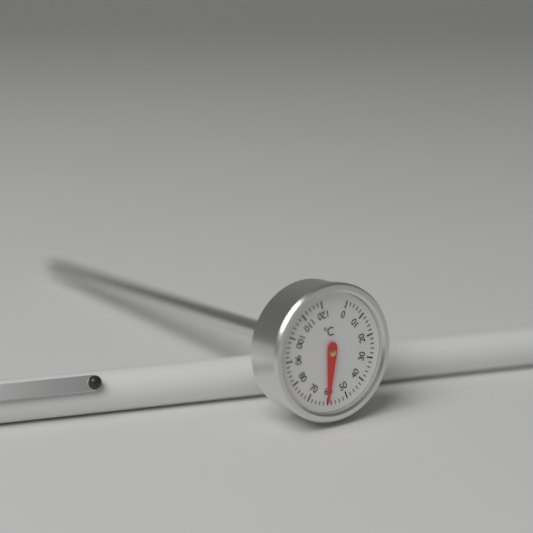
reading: 60 °C
